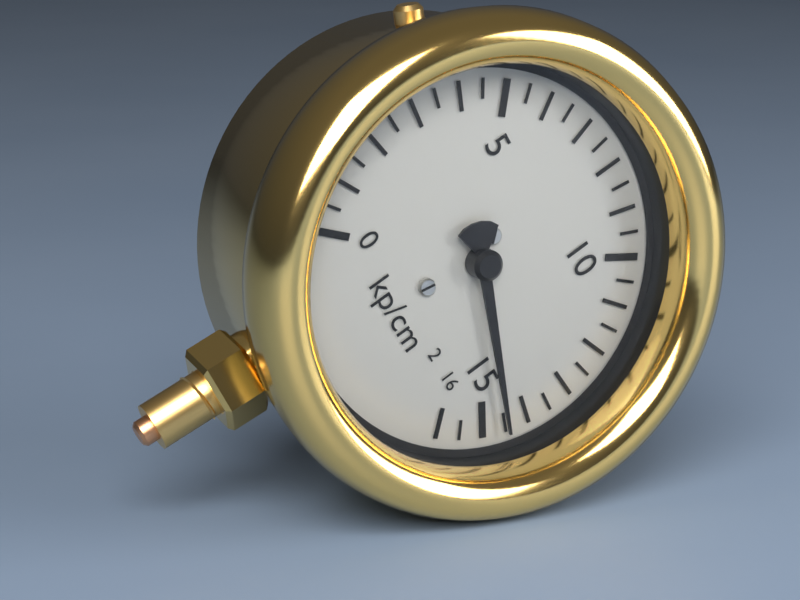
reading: 14.5 kp/cm²
